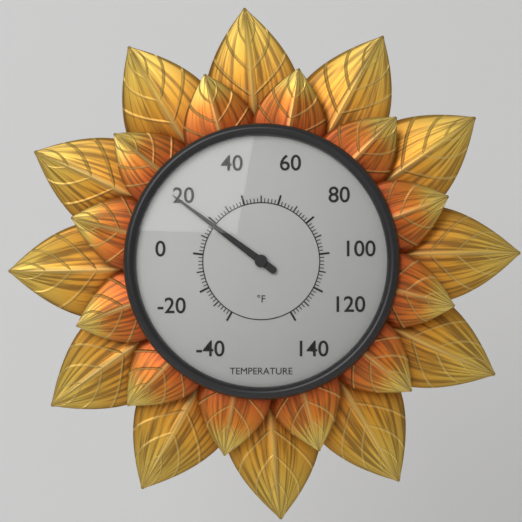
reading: 18 °F
